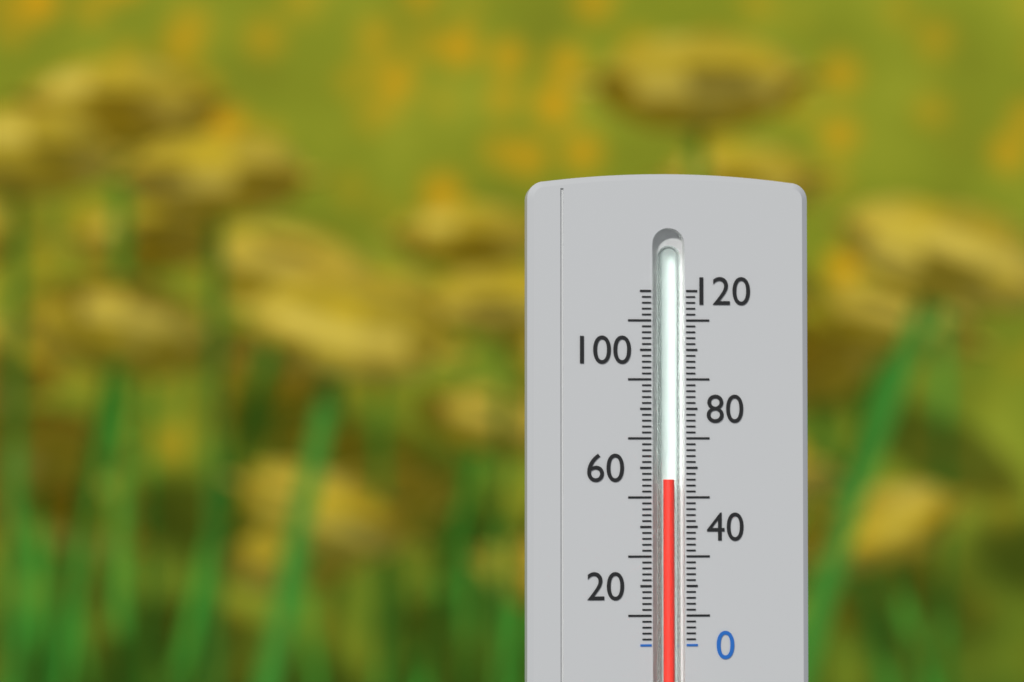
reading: 56 (no unit)
